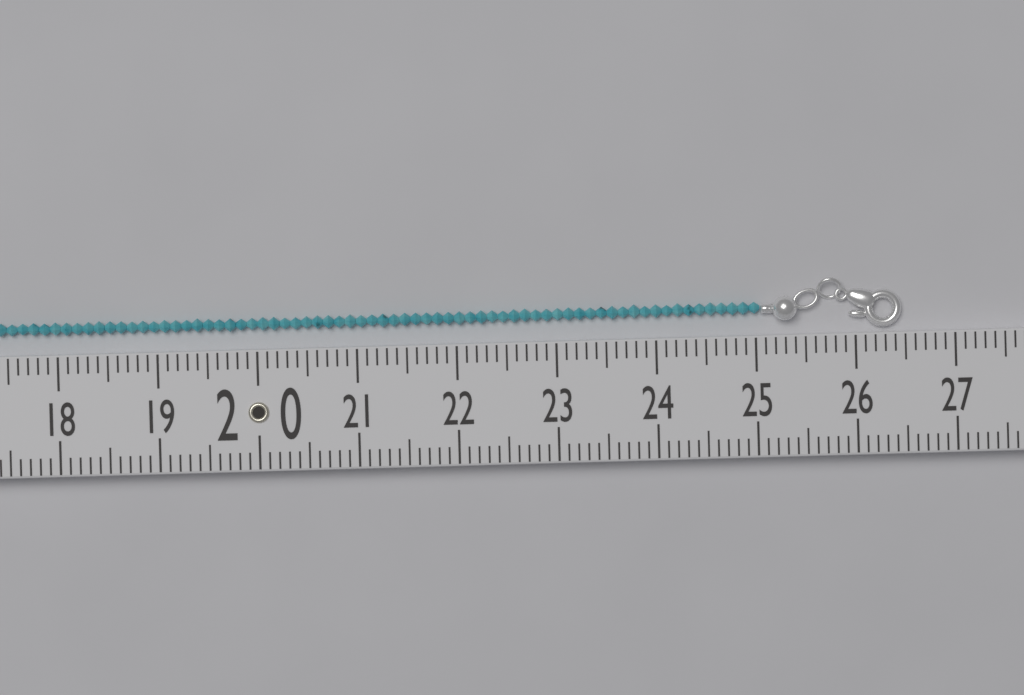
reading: 26.5 (no unit)
